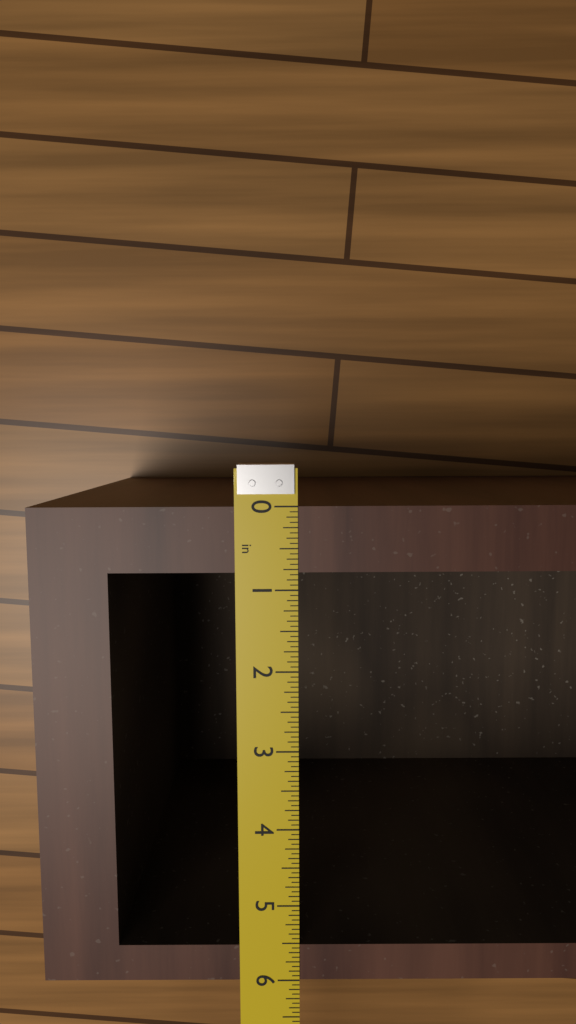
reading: 6.0000 in
